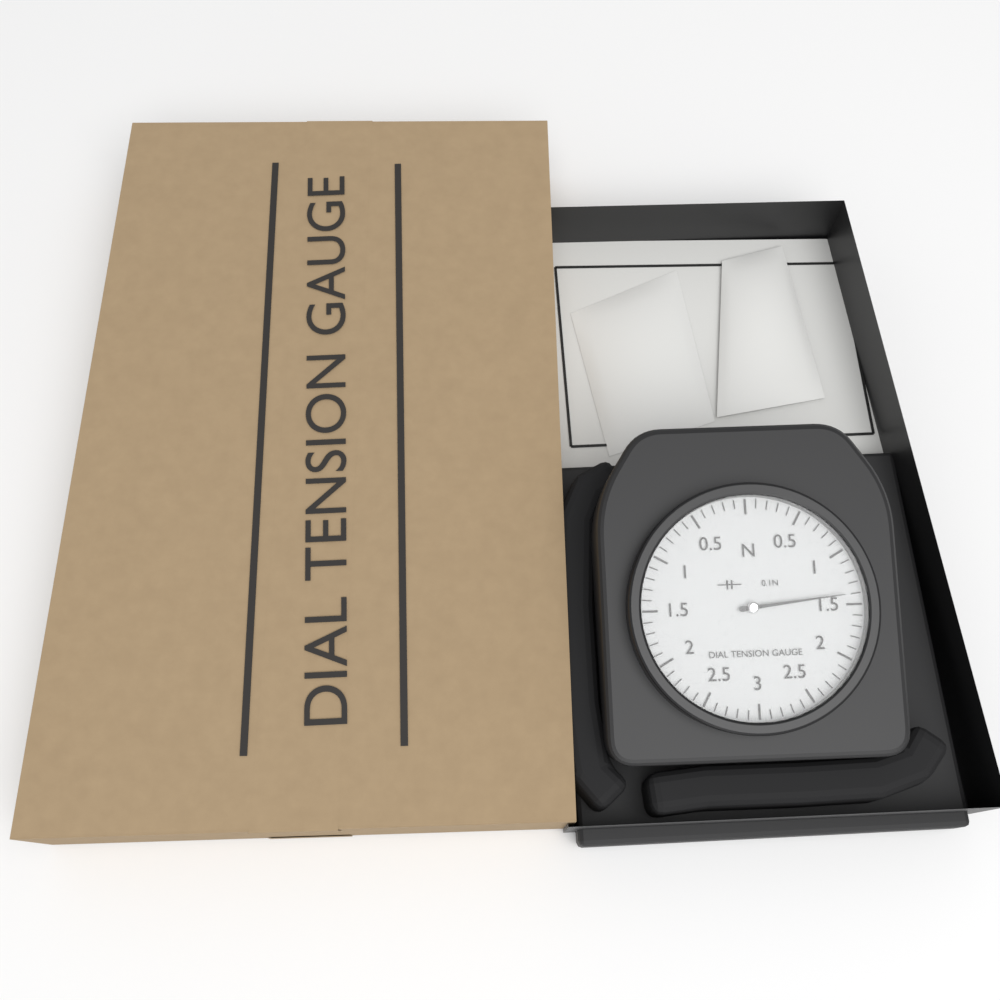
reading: 1.4 N
